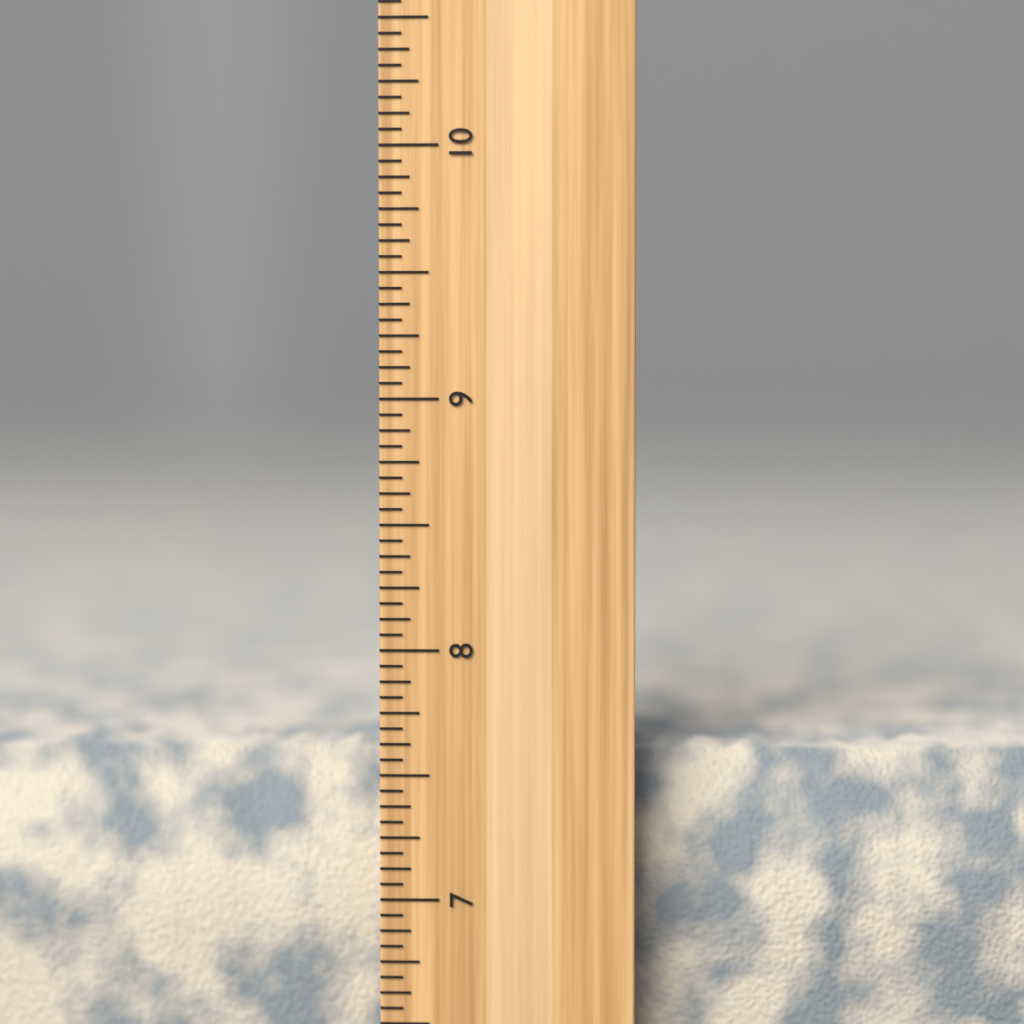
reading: 7.6250 inch
